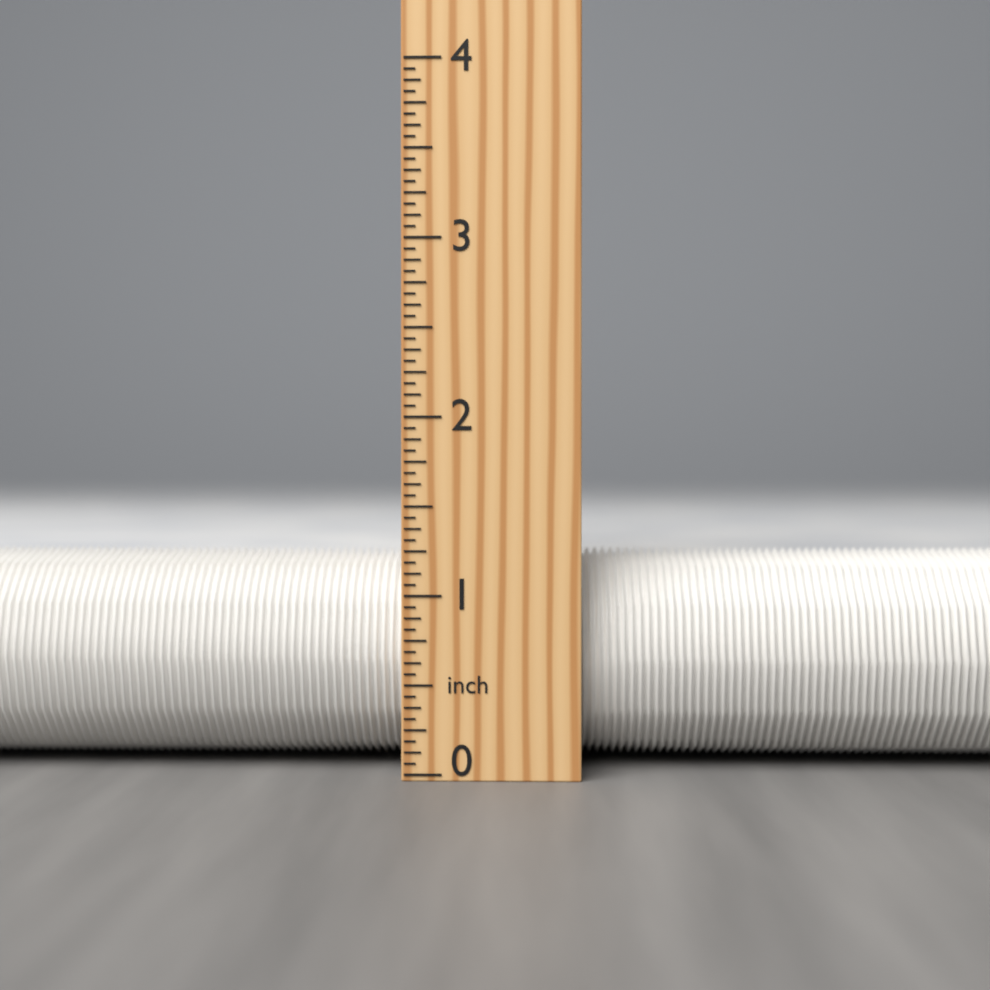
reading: 1.2500 inch
